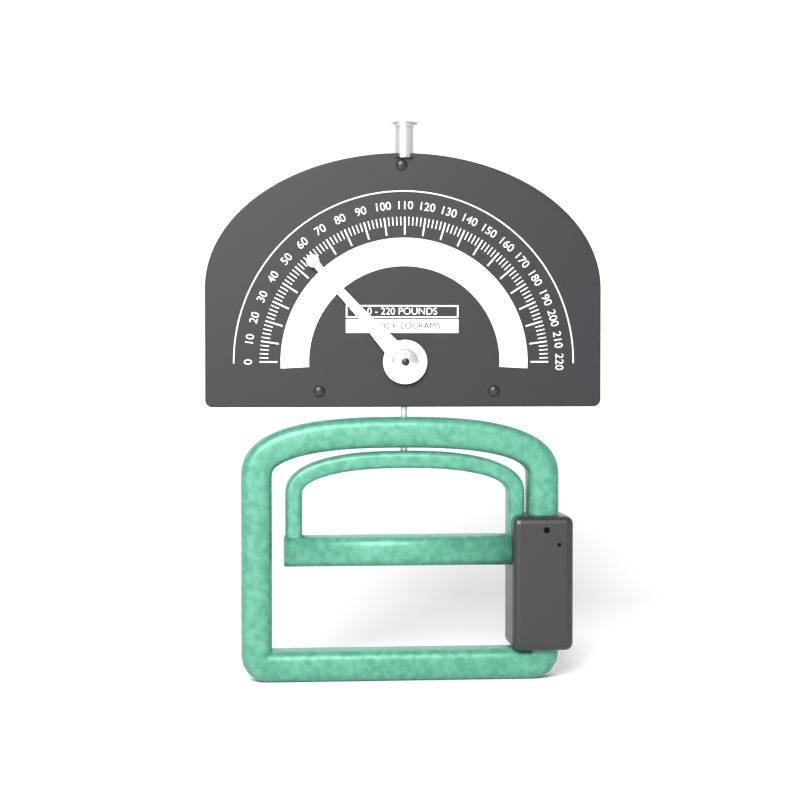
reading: 58 lb
